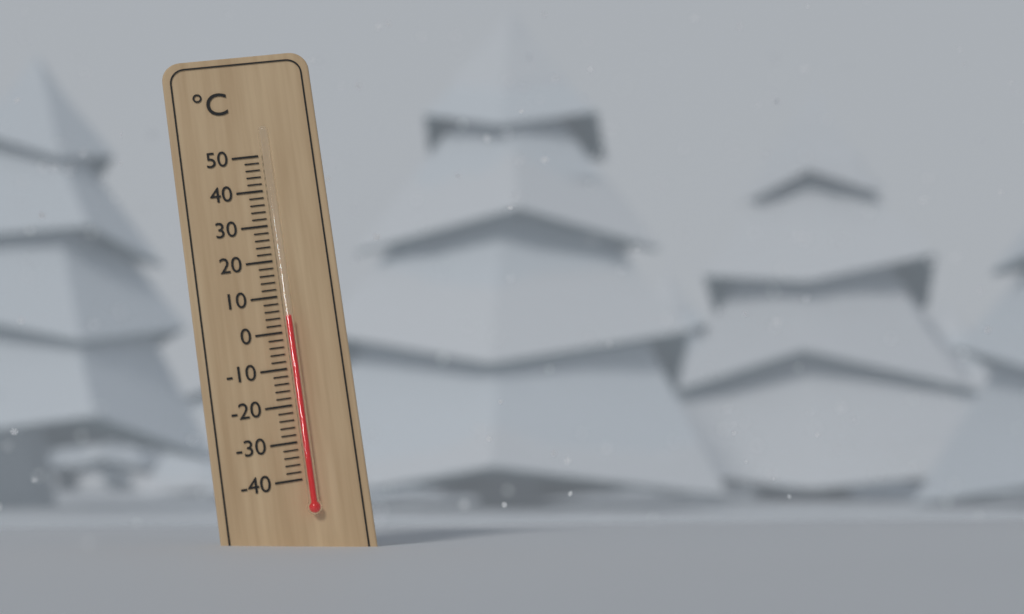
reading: 4 °C
